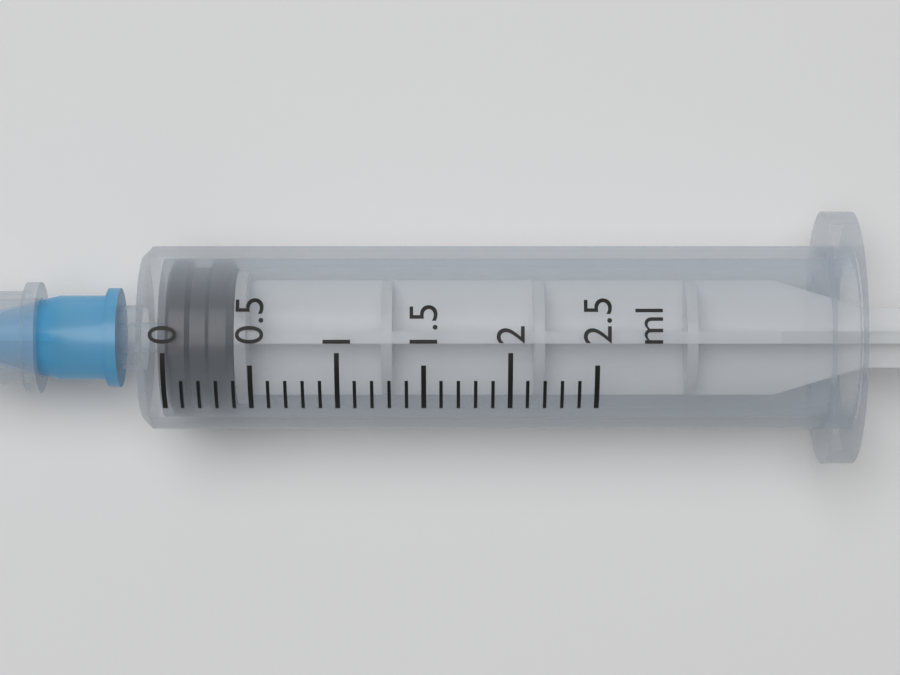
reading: 0.0 ml
